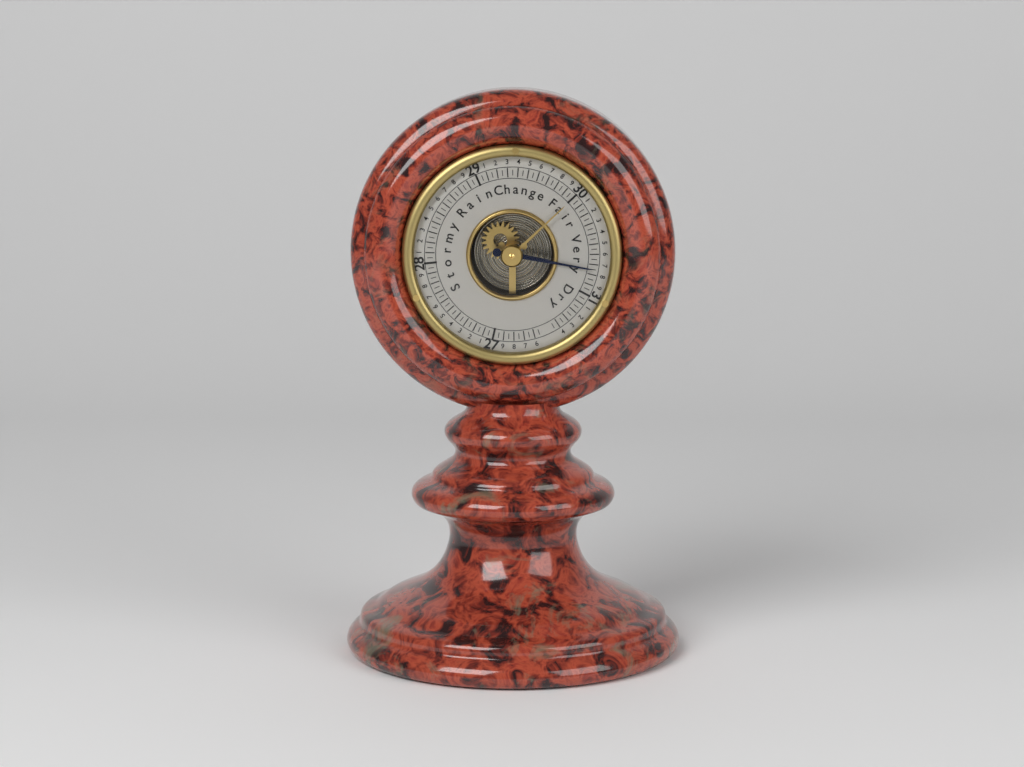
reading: 30.75 (no unit)
